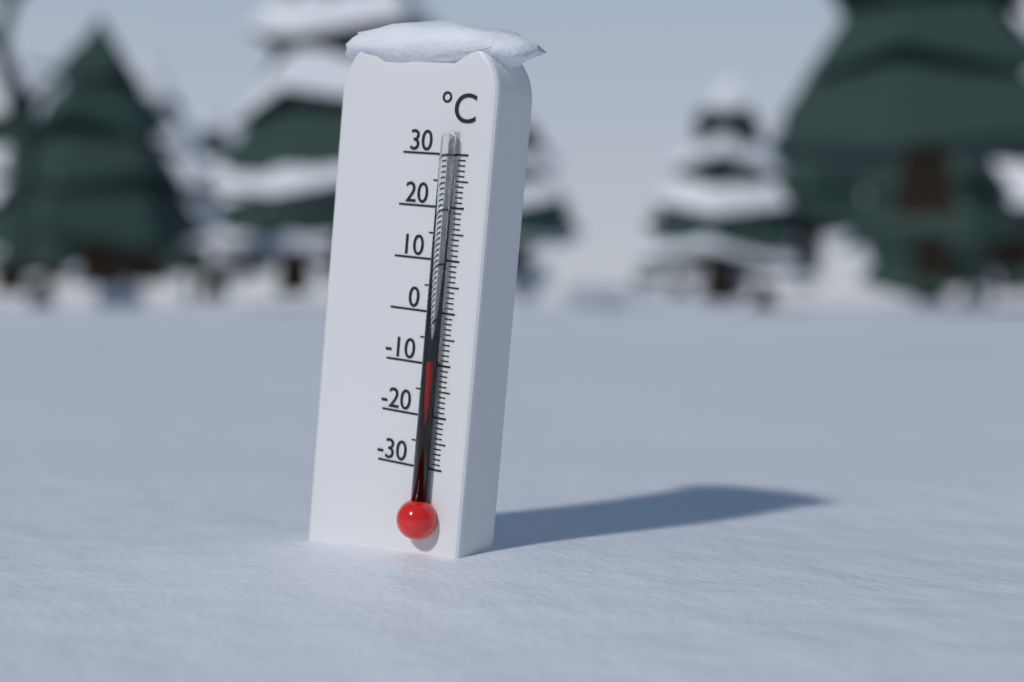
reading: -9 °C
